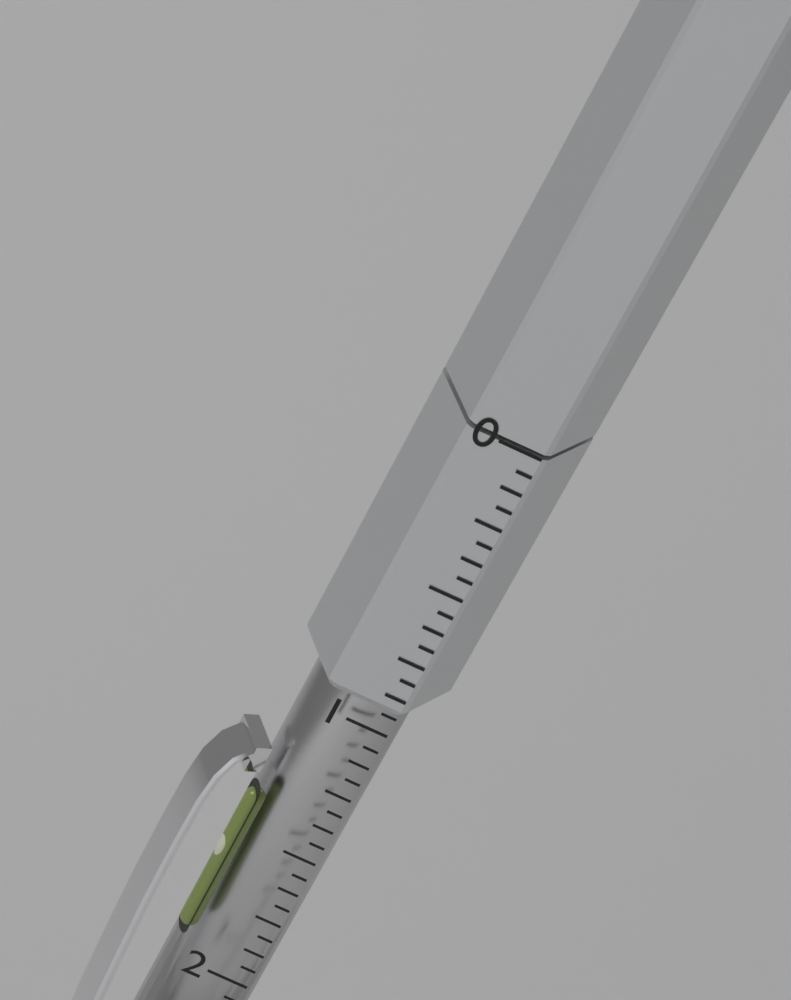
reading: 0.9375 (no unit)
